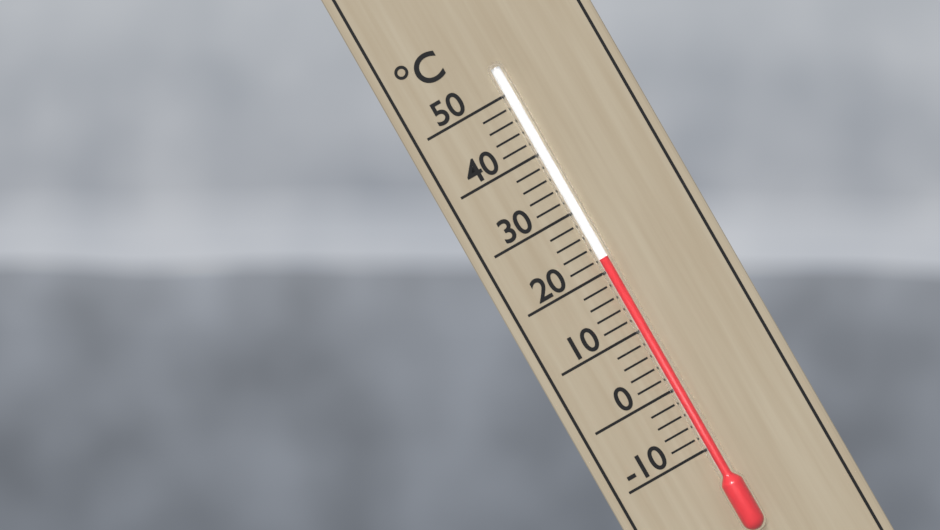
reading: 22 °C
